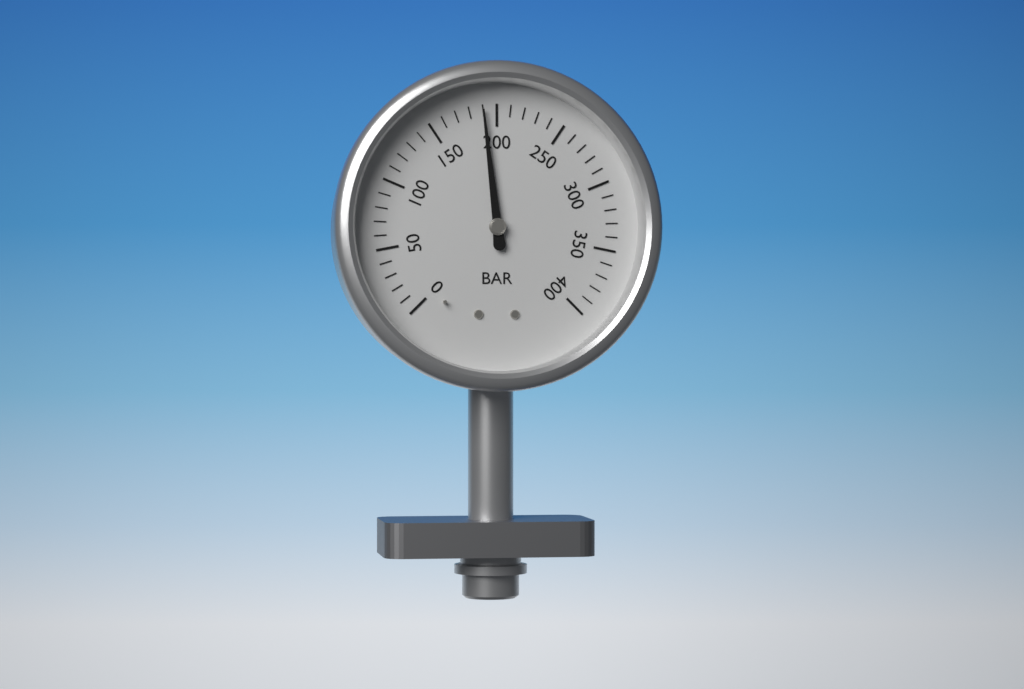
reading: 190 bar
